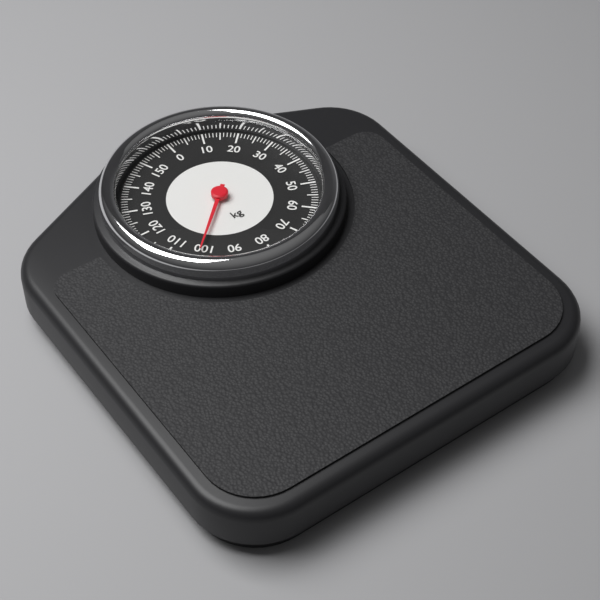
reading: 101 kg
